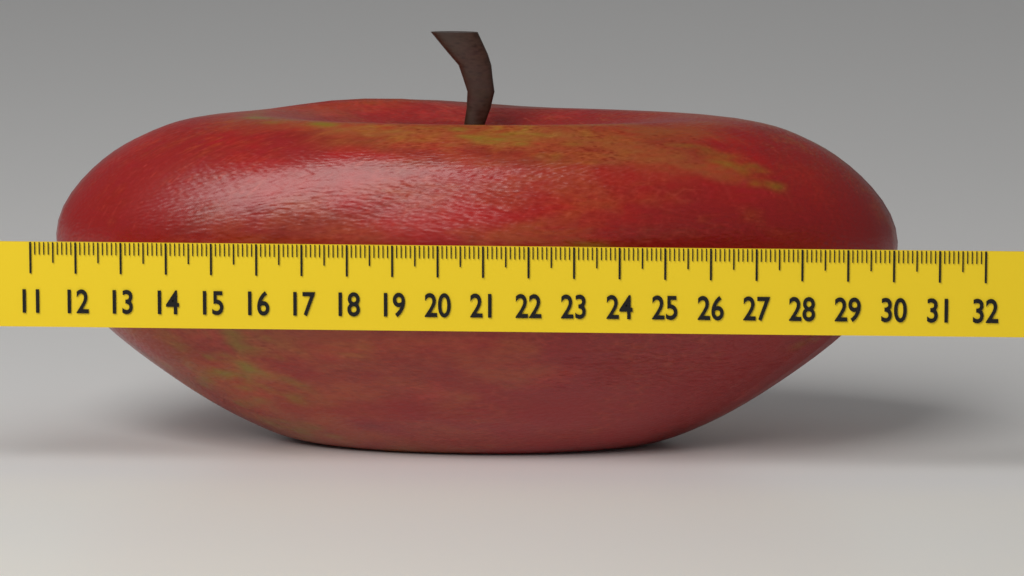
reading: 30.1 (no unit)
